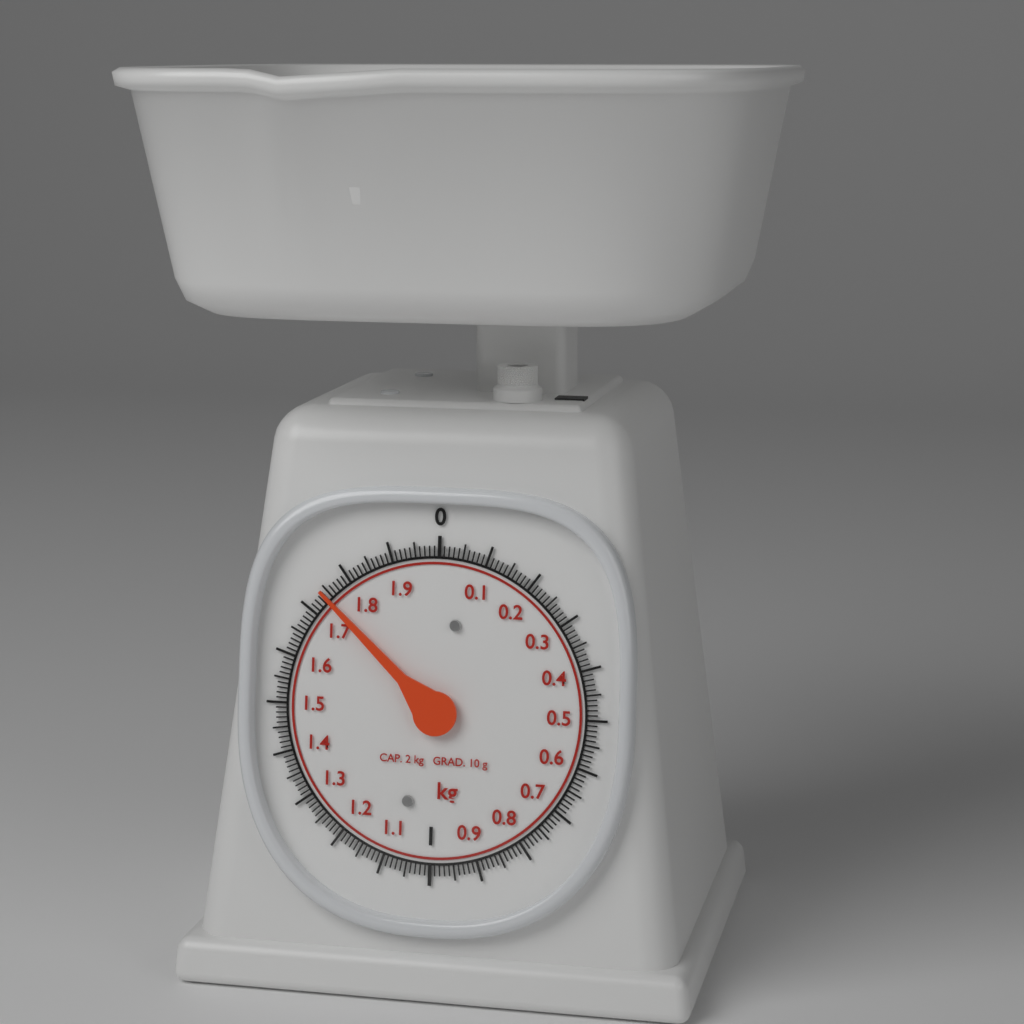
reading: 1.74 kg
